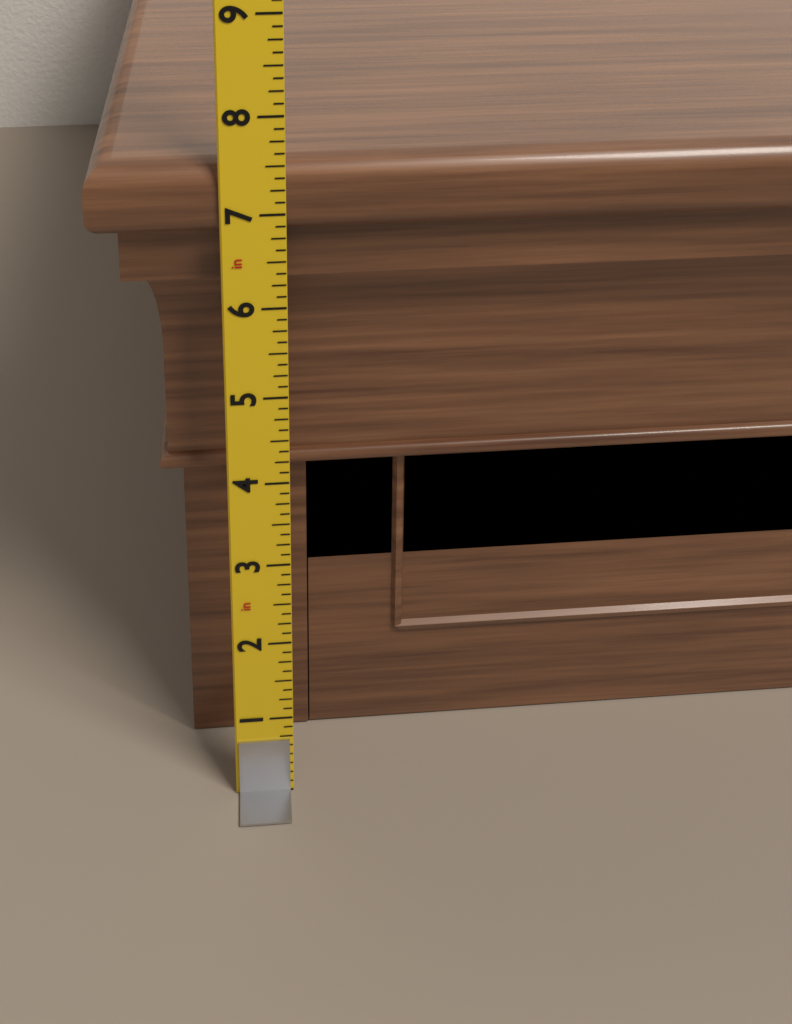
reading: 7.500 in
